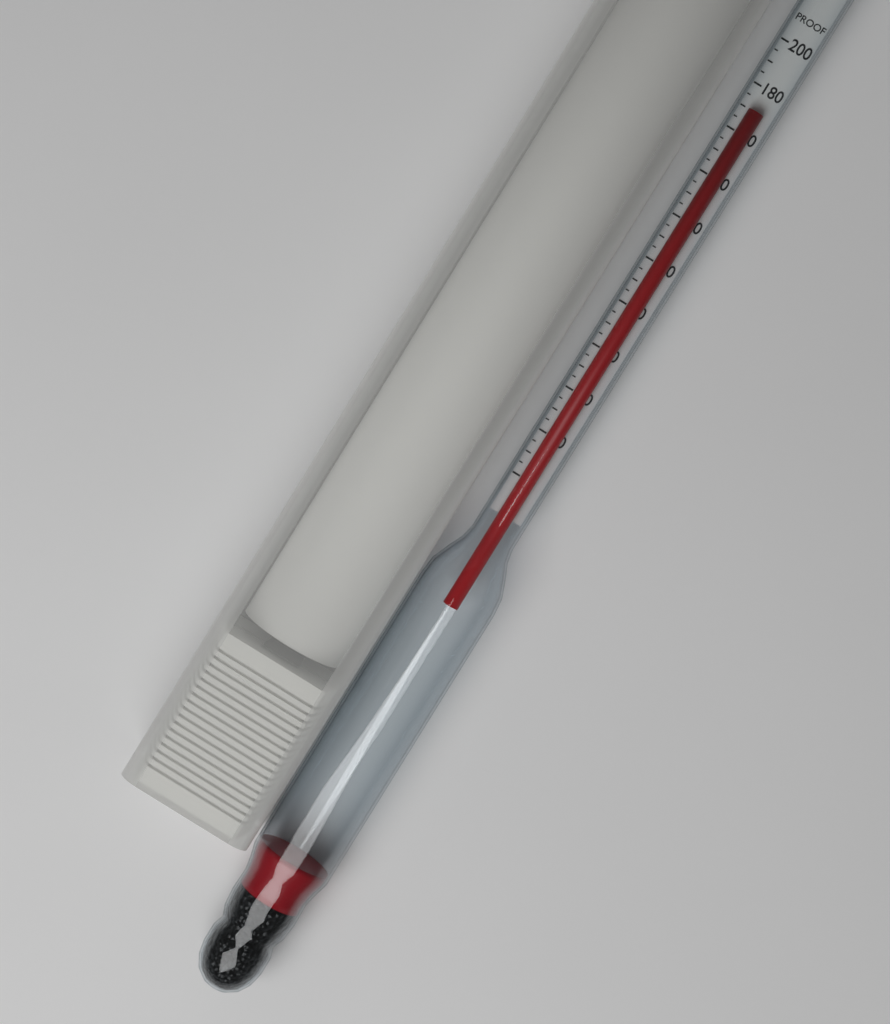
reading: 170 proof
